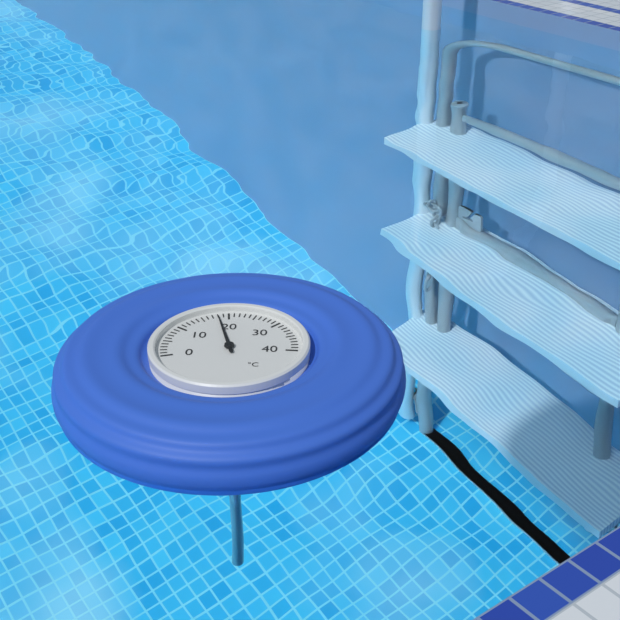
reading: 18 °C
